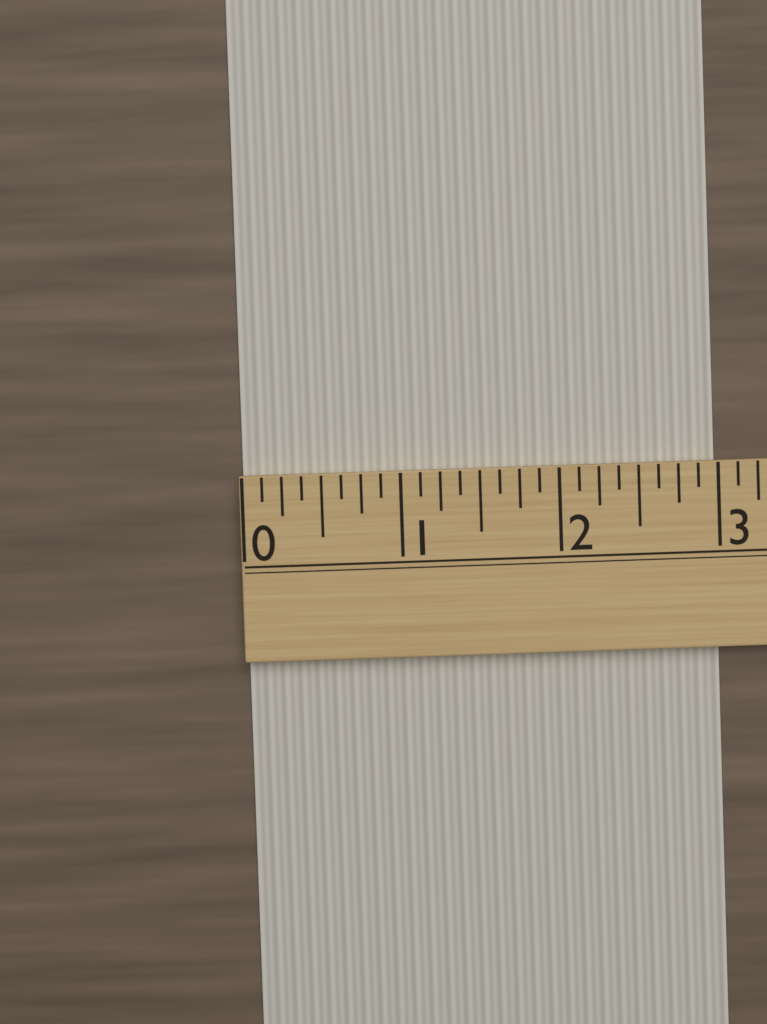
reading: 3.000 (no unit)
